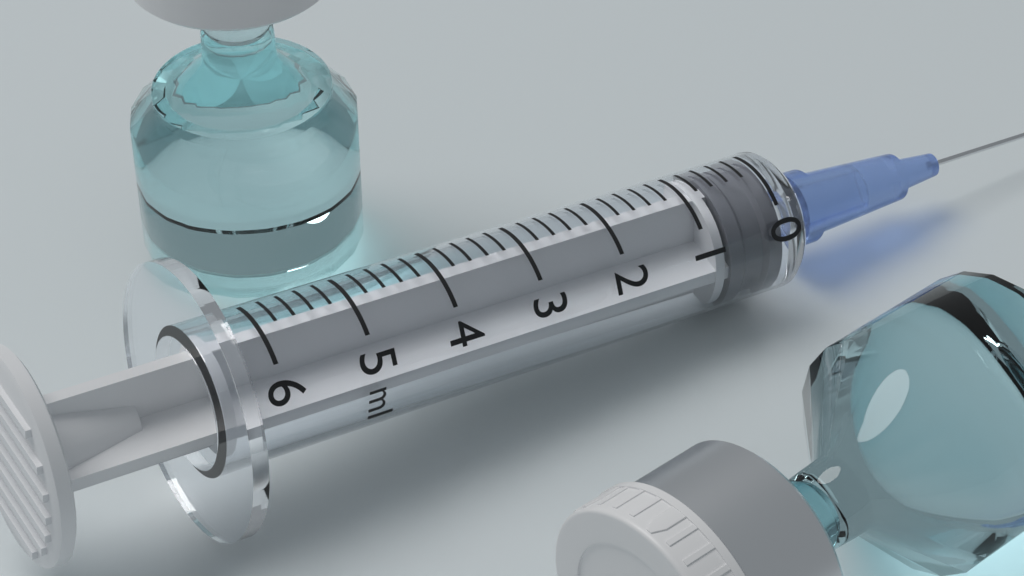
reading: 0.0 ml
